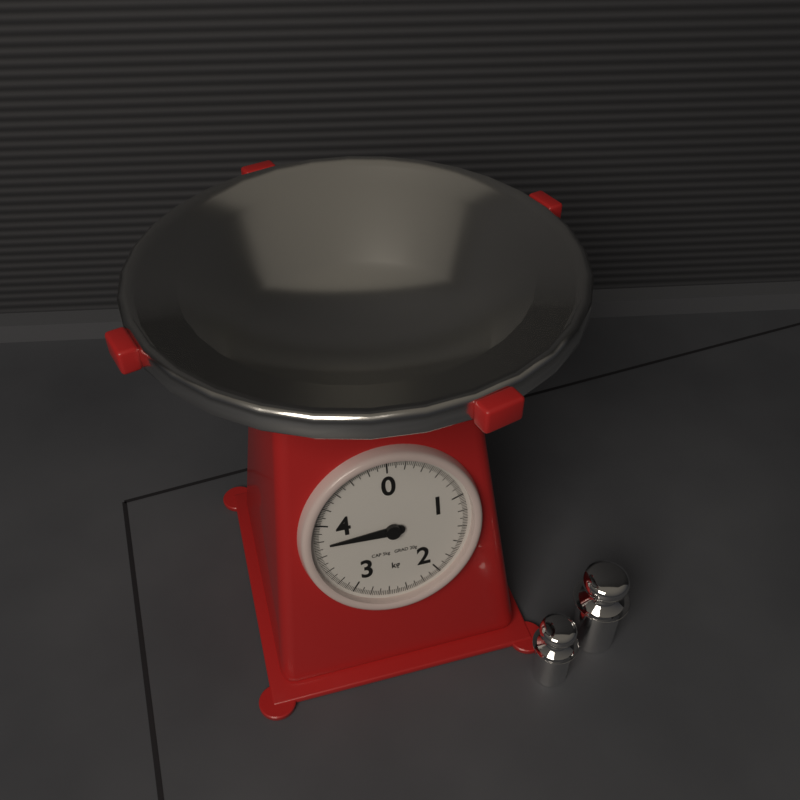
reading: 3.74 kg
